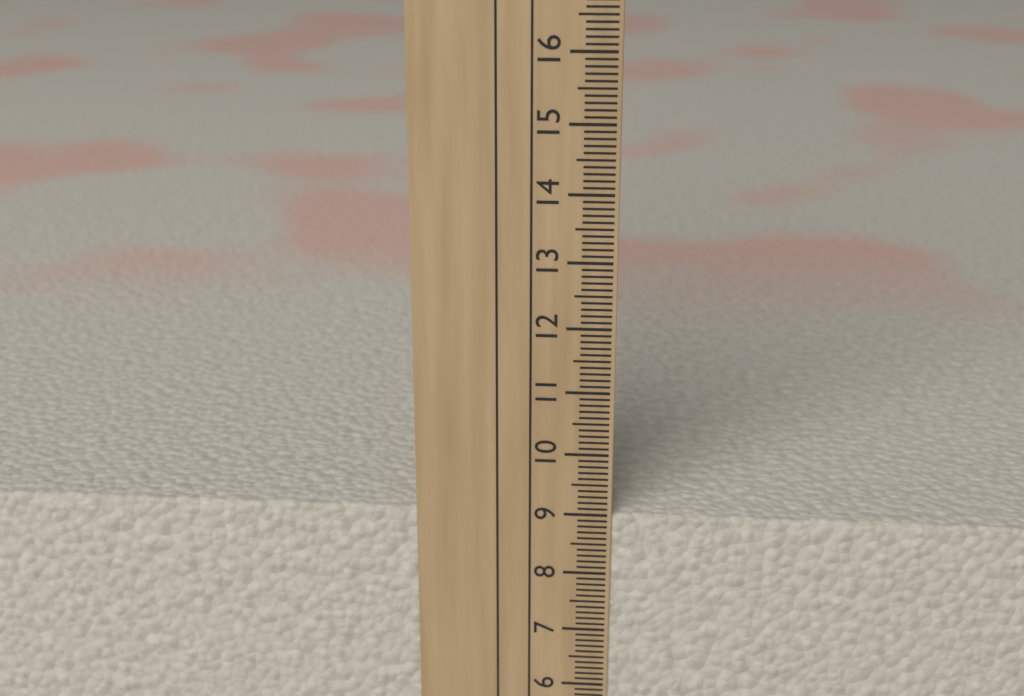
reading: 9.0 cm
